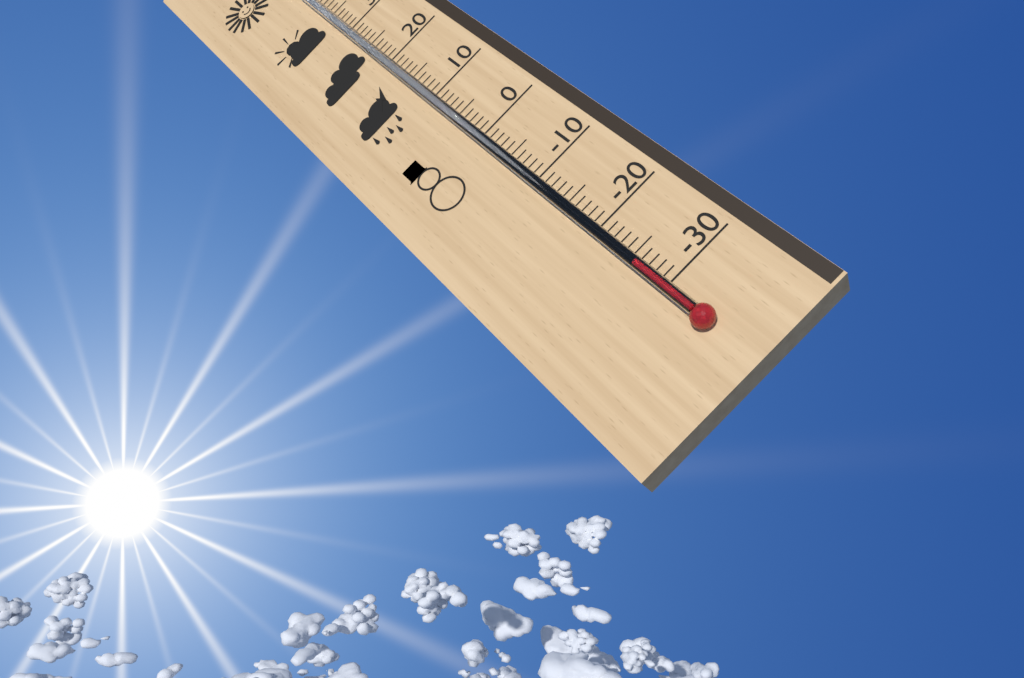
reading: -26 °C
